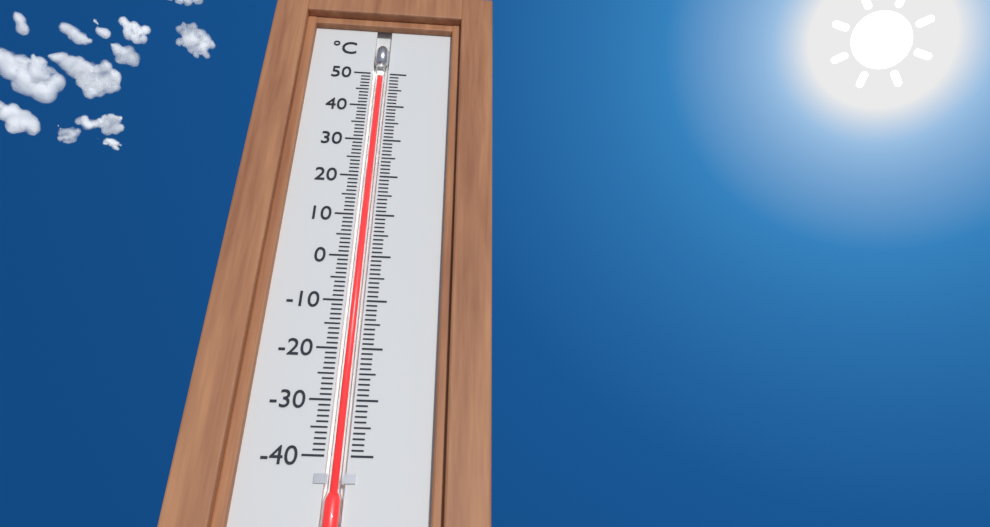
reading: 49 °C
